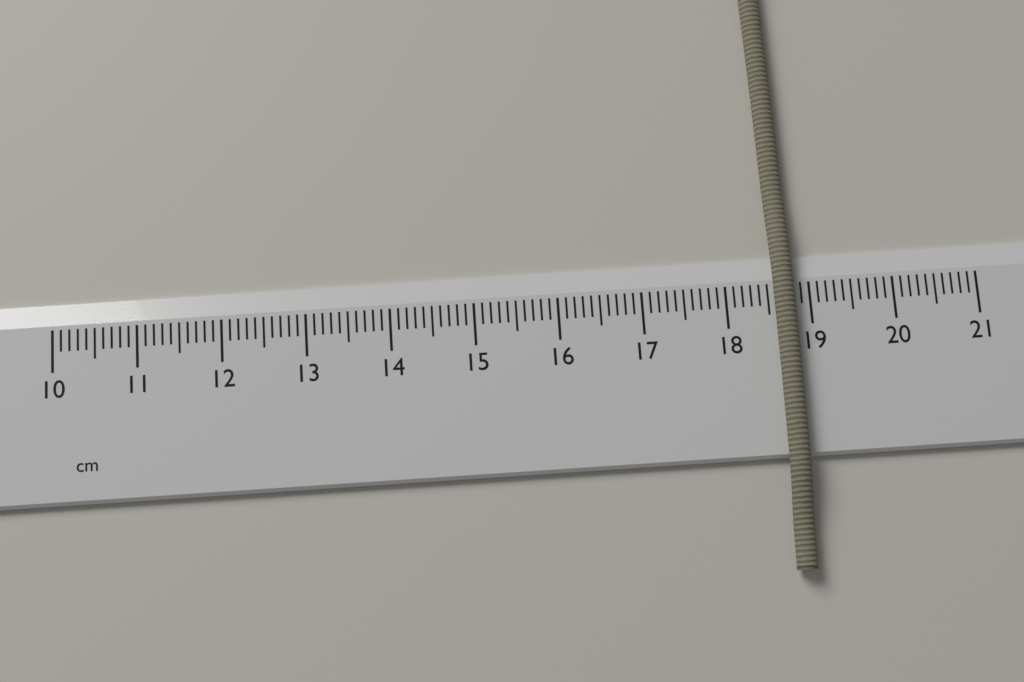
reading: 18.8 cm
